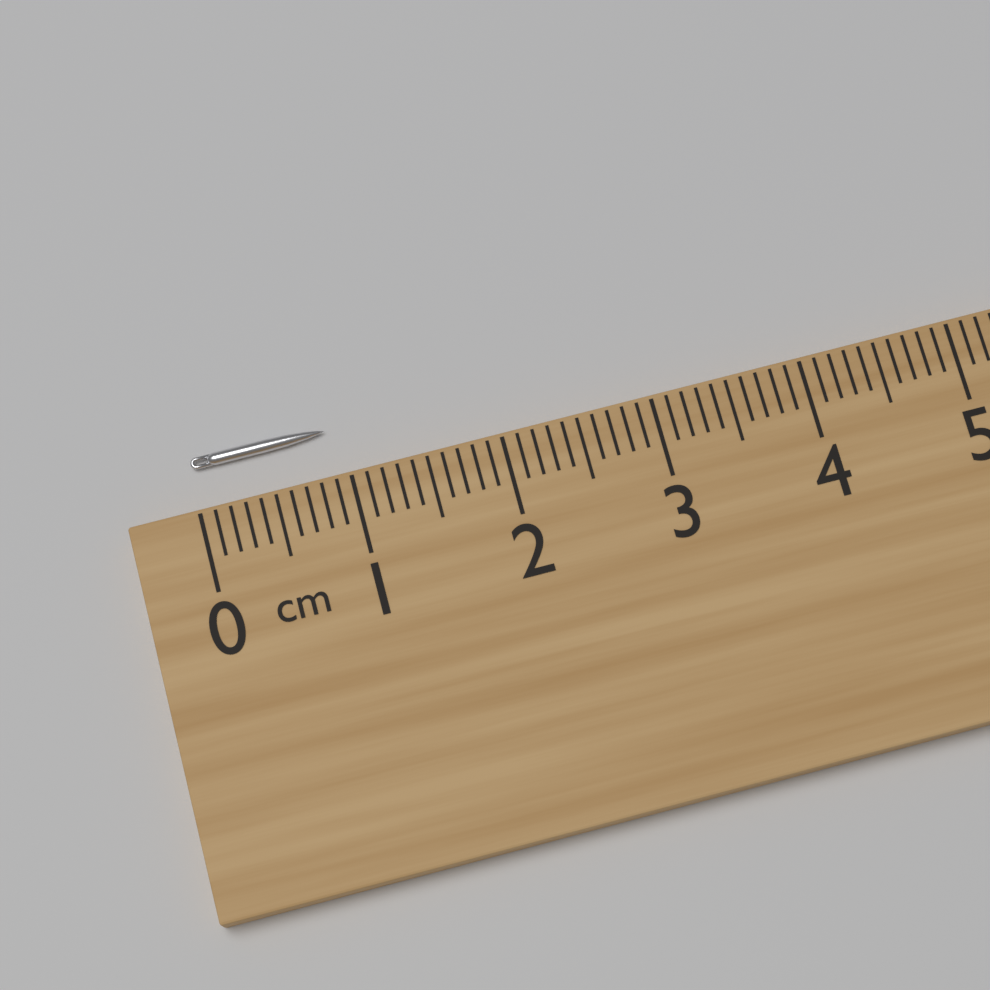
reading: 0.9 cm
